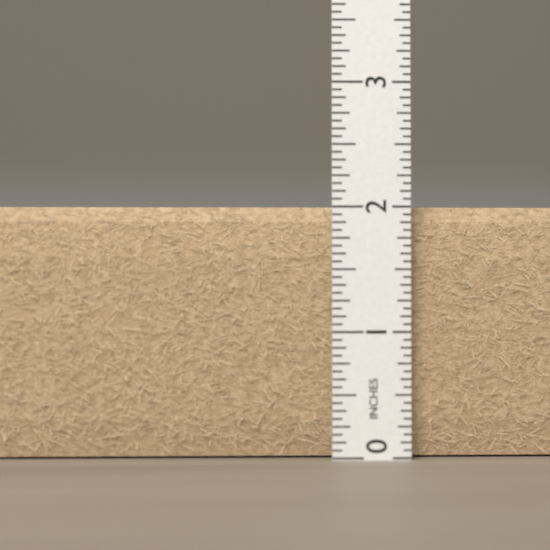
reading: 2.0000 in
